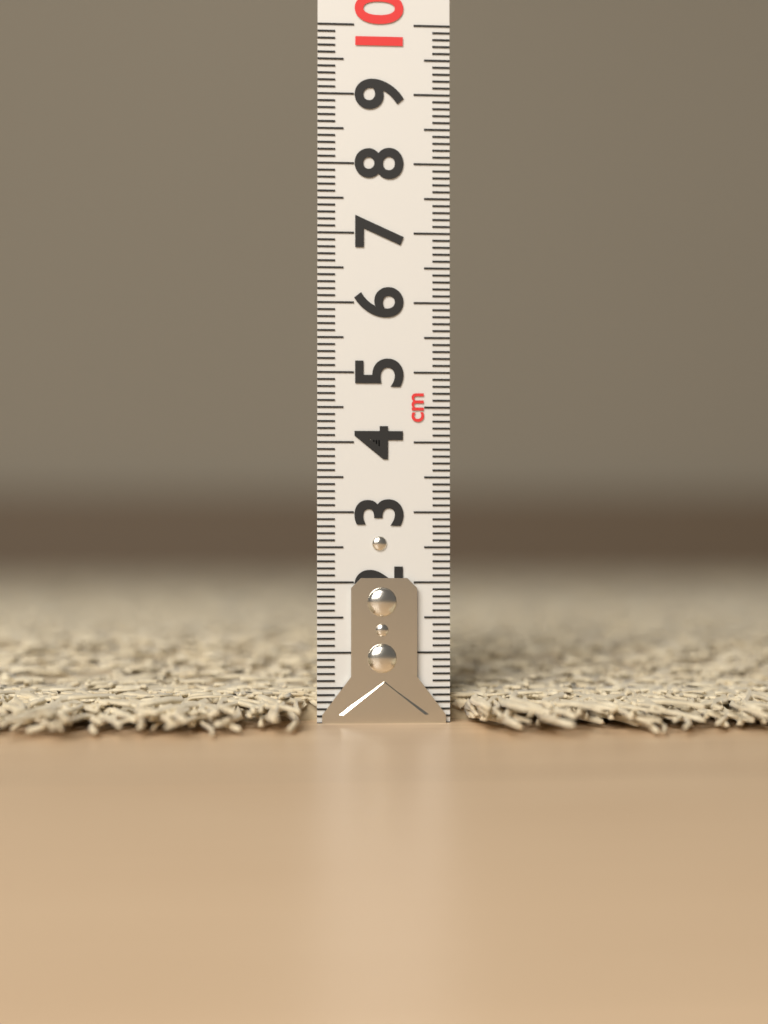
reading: 1.1 cm
